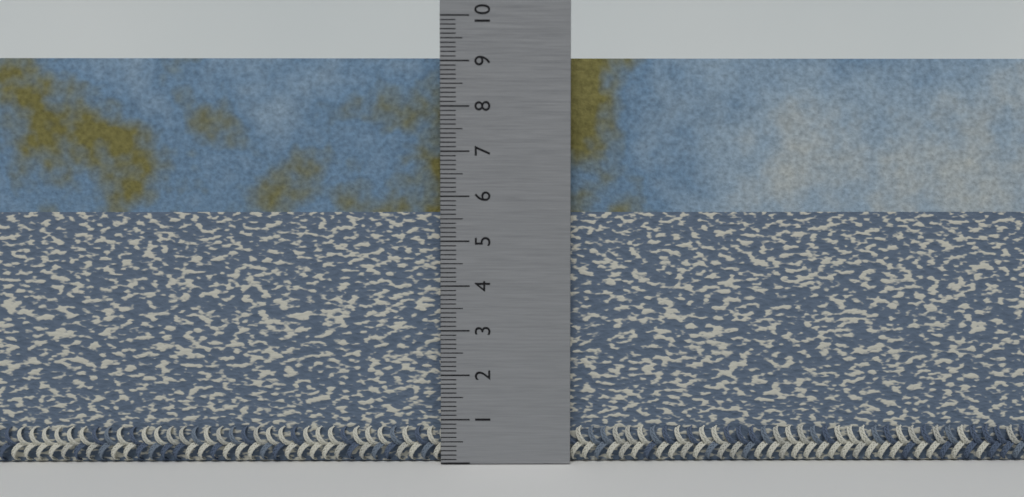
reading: 9.1 (no unit)
